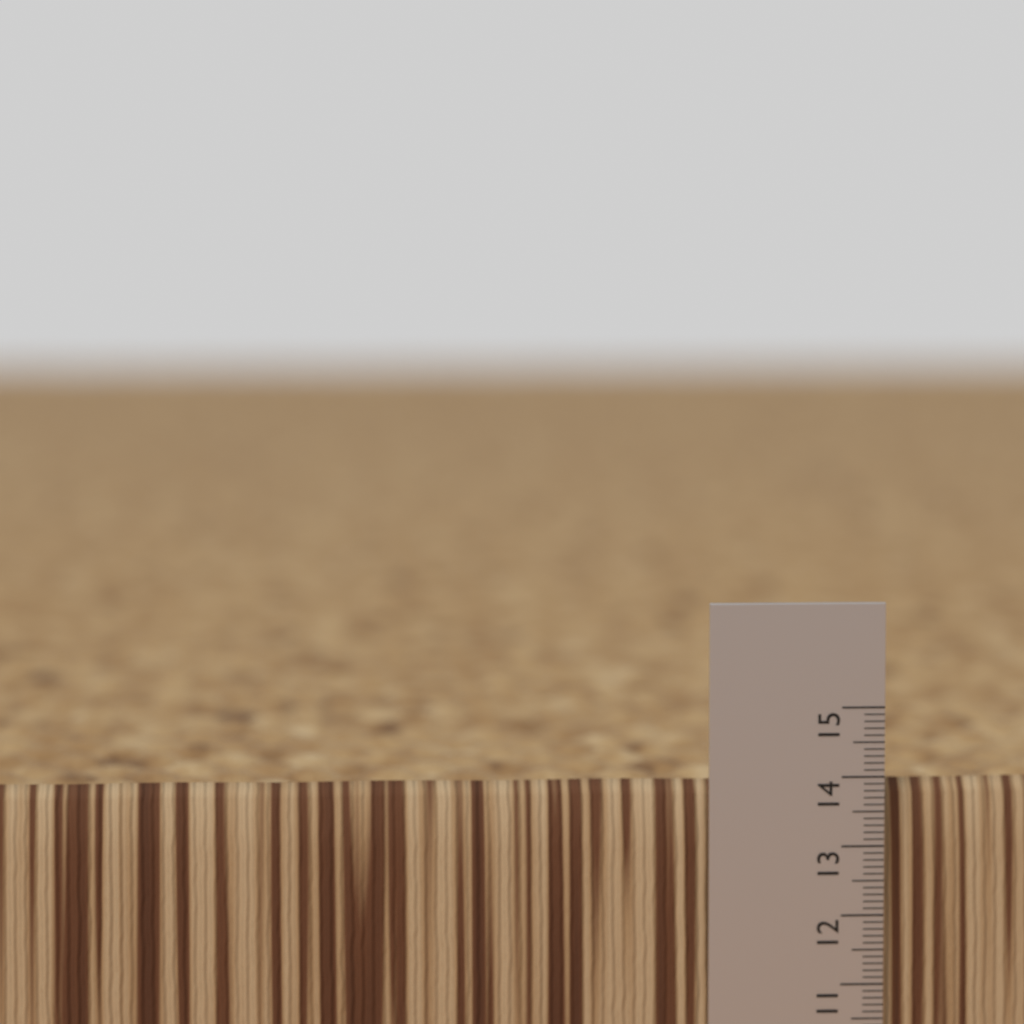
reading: 13.9 (no unit)
